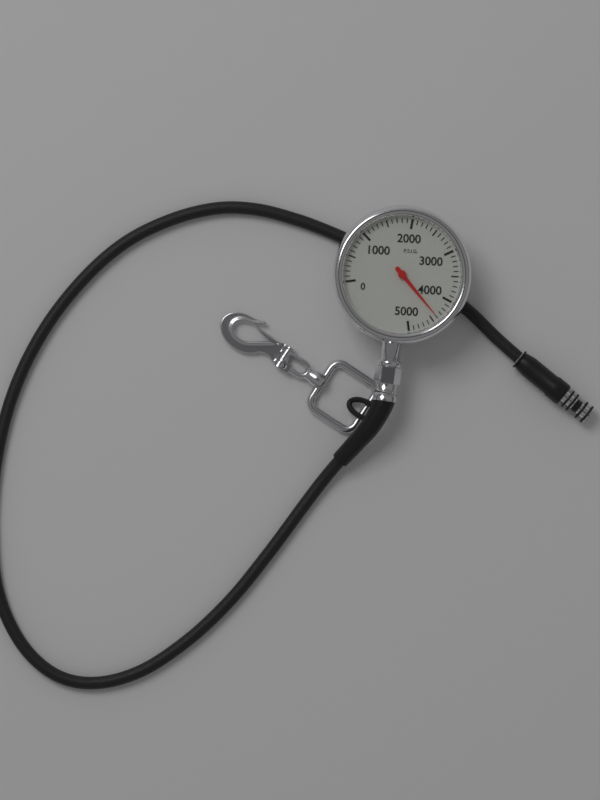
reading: 4400 psi
